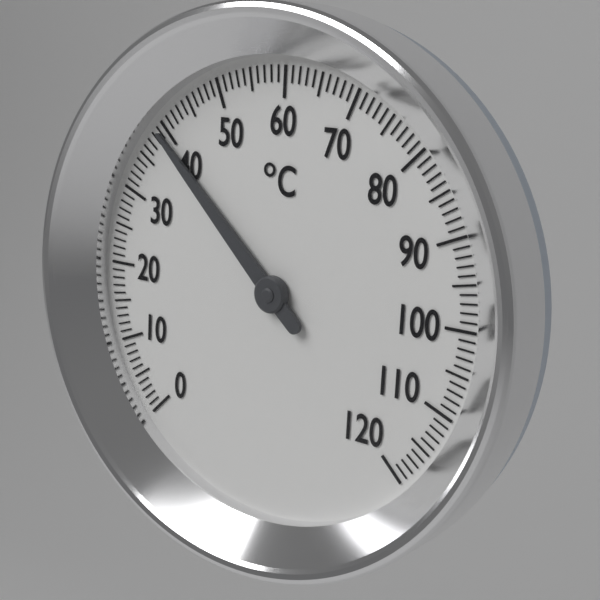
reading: 39 °C
